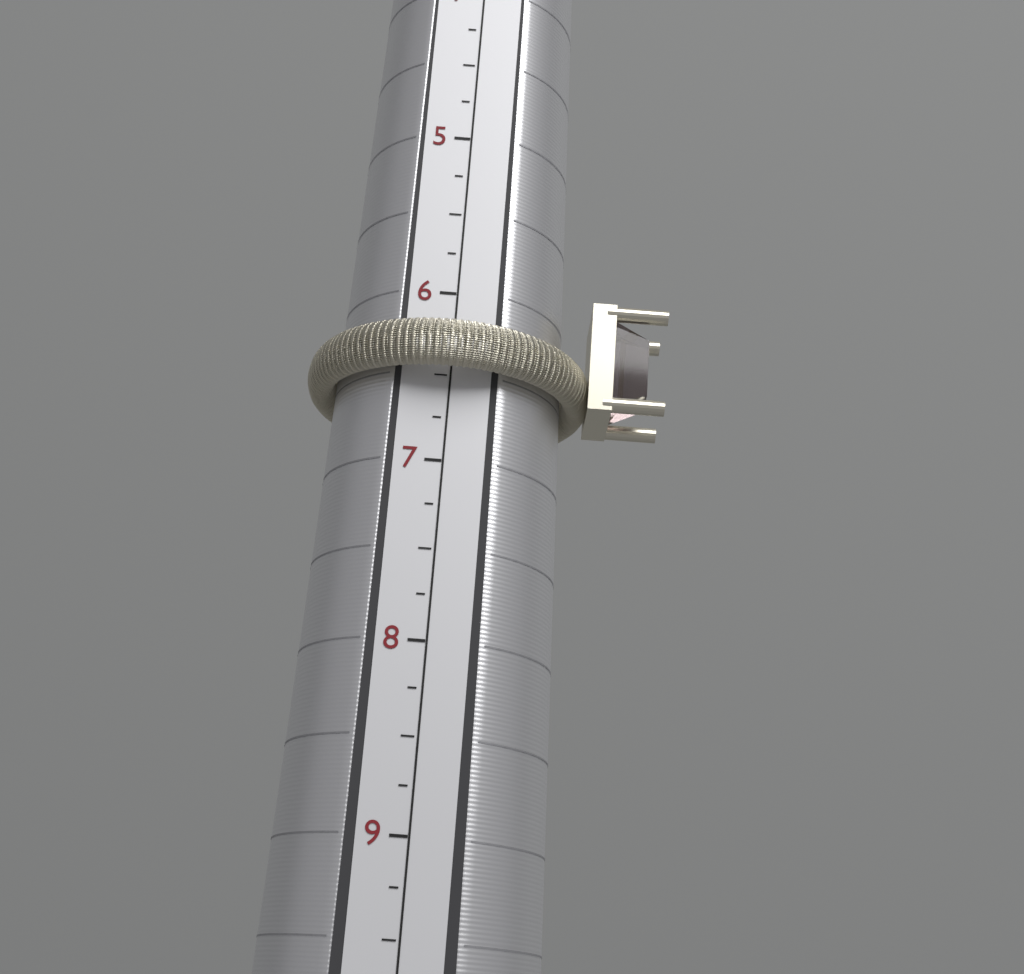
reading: 6.50 (no unit)
